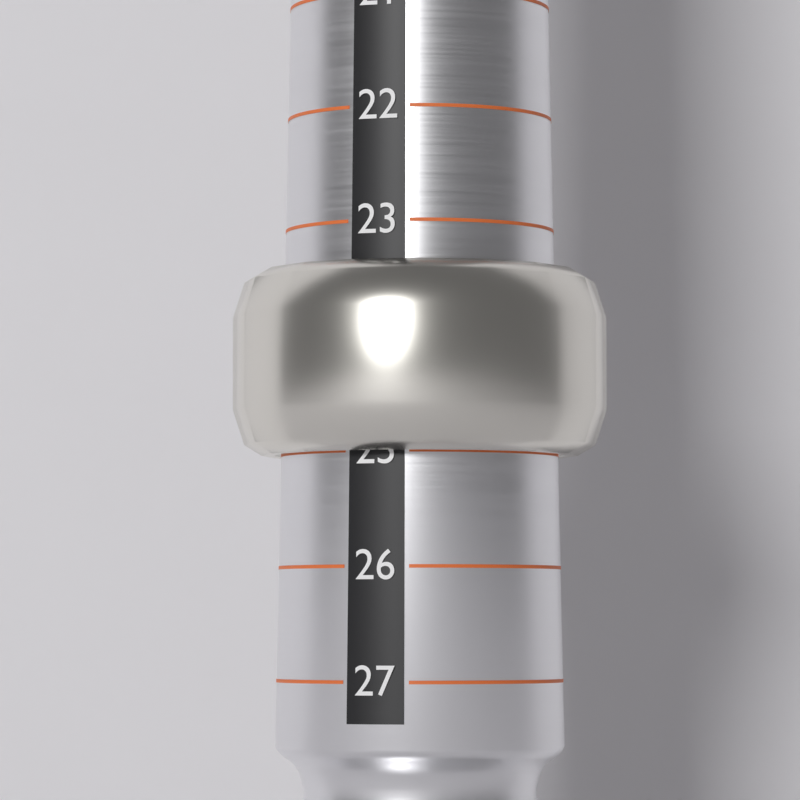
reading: 25 (no unit)
